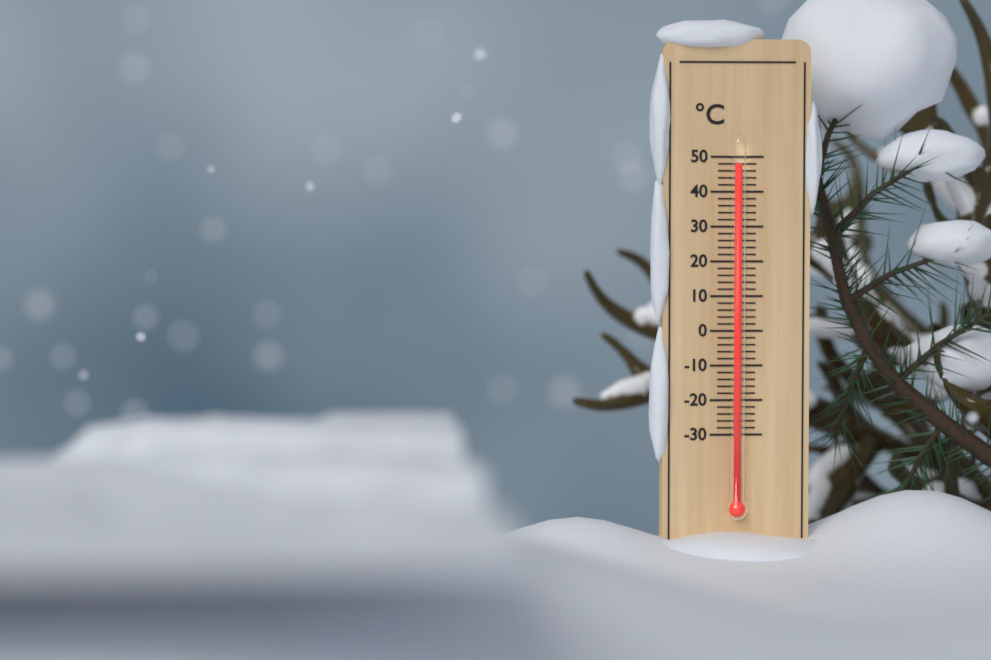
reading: 48 °C
